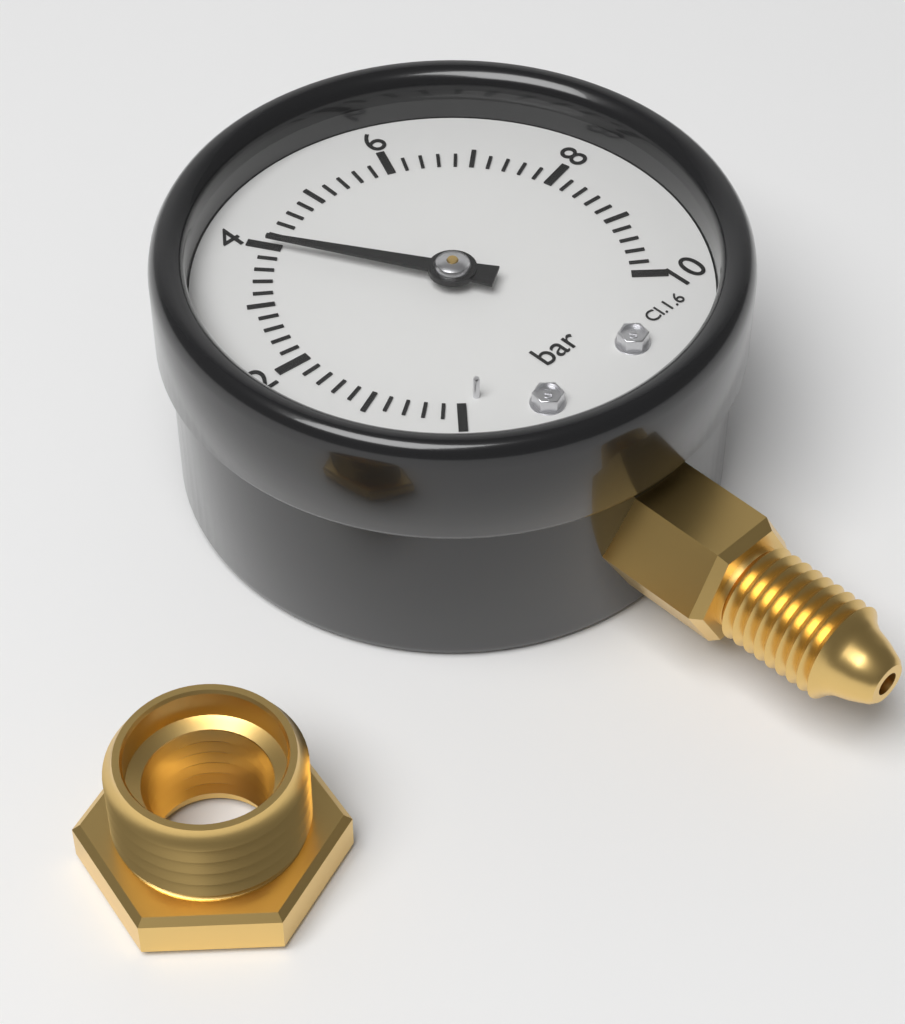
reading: 4.0 bar
